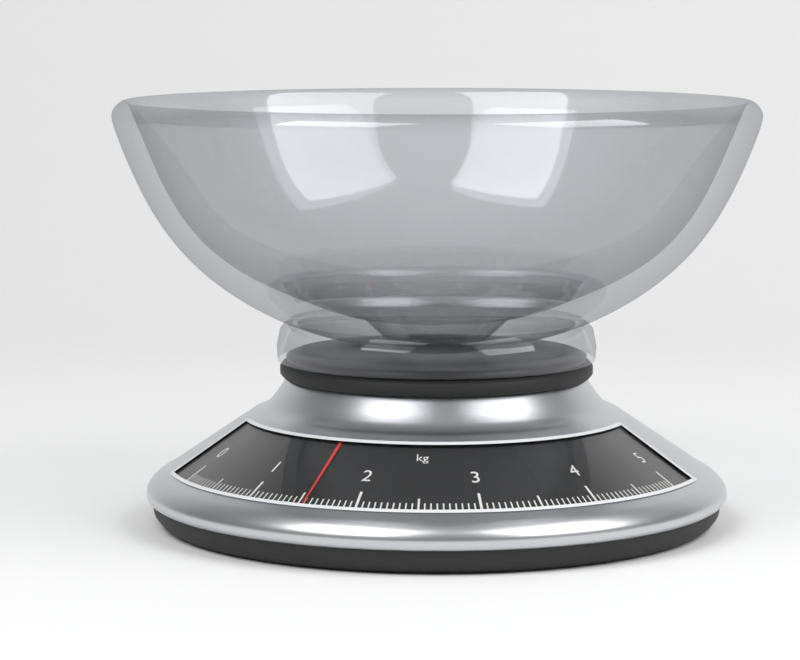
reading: 1.55 kg
